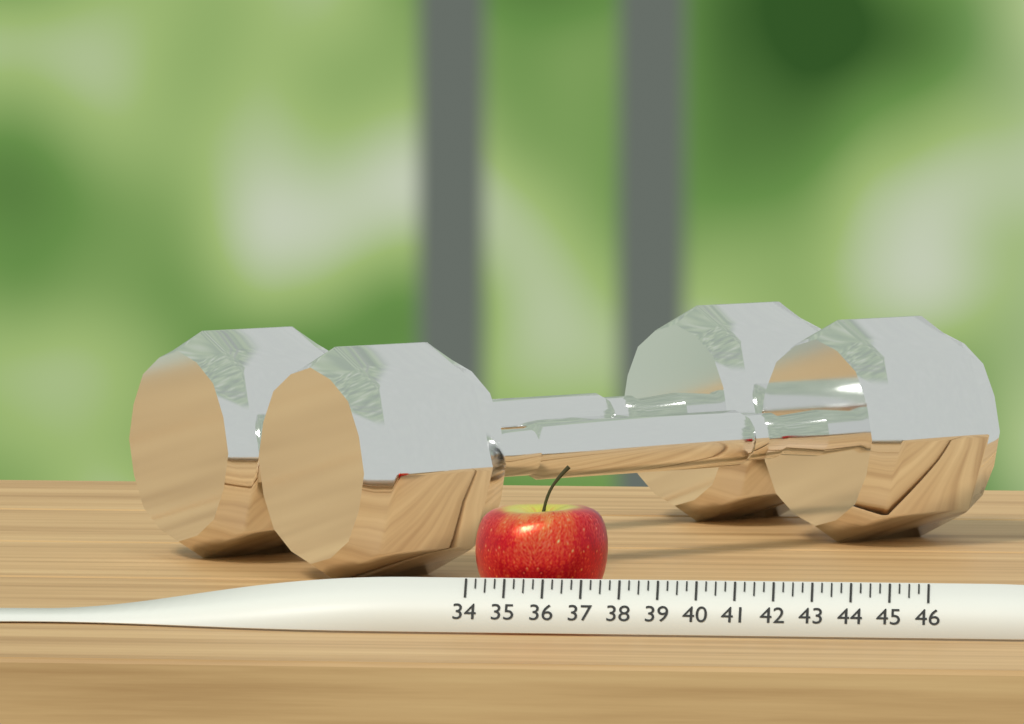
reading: 37.50 (no unit)
